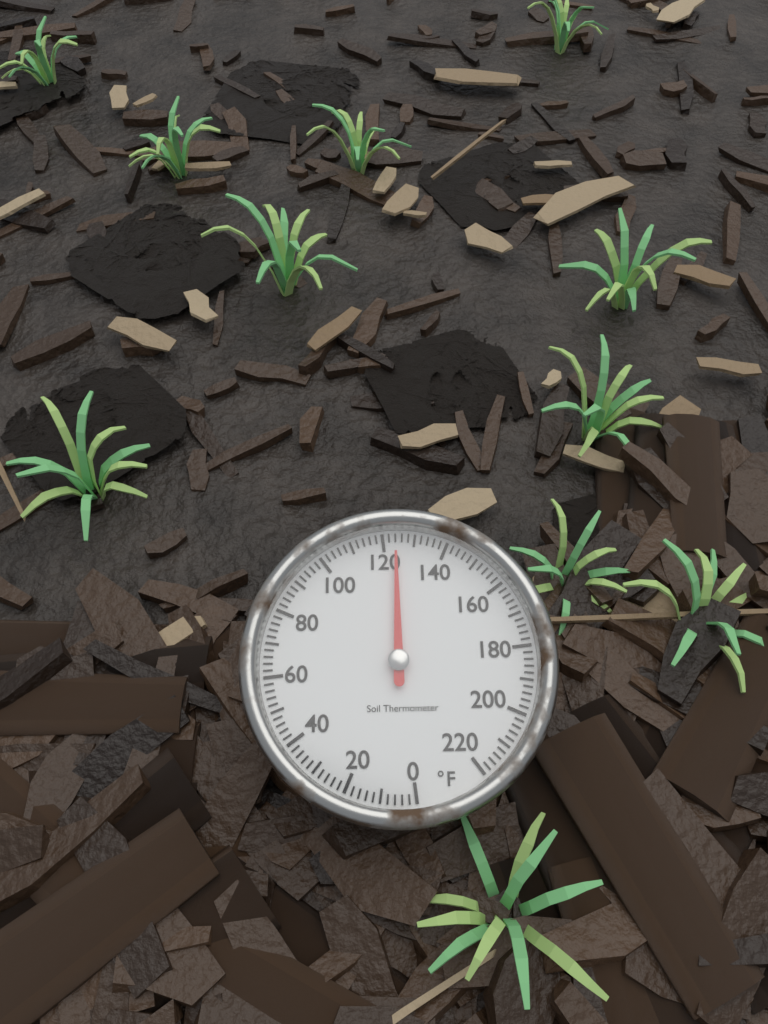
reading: 124 °F
